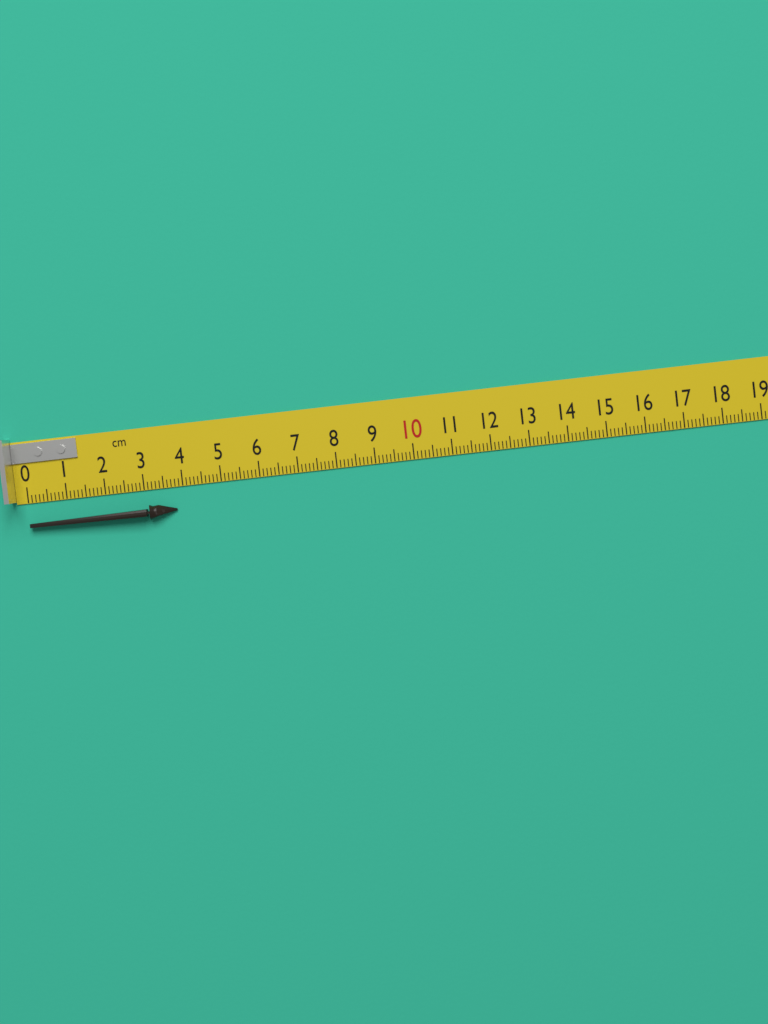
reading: 3.8 cm
